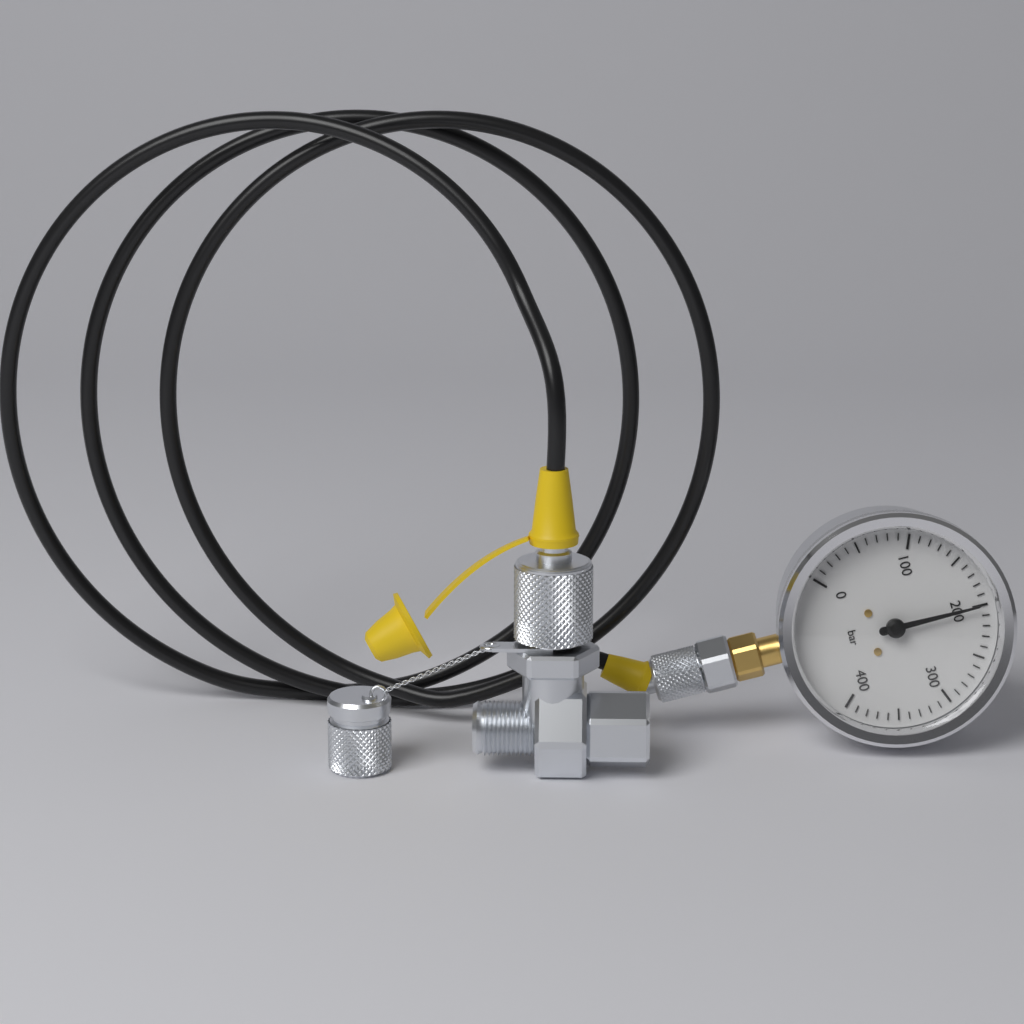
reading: 200 bar
